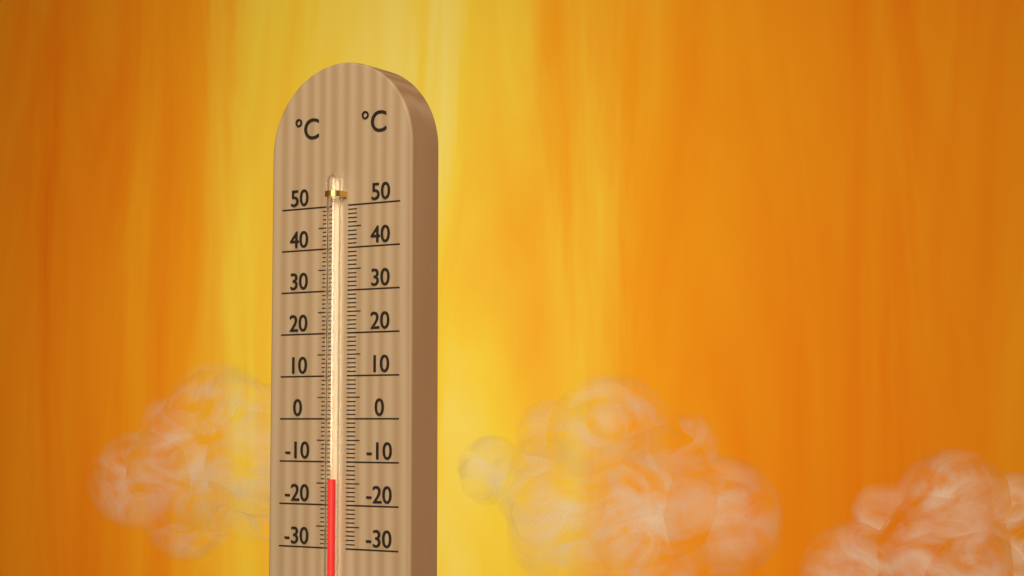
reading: -14 °C
